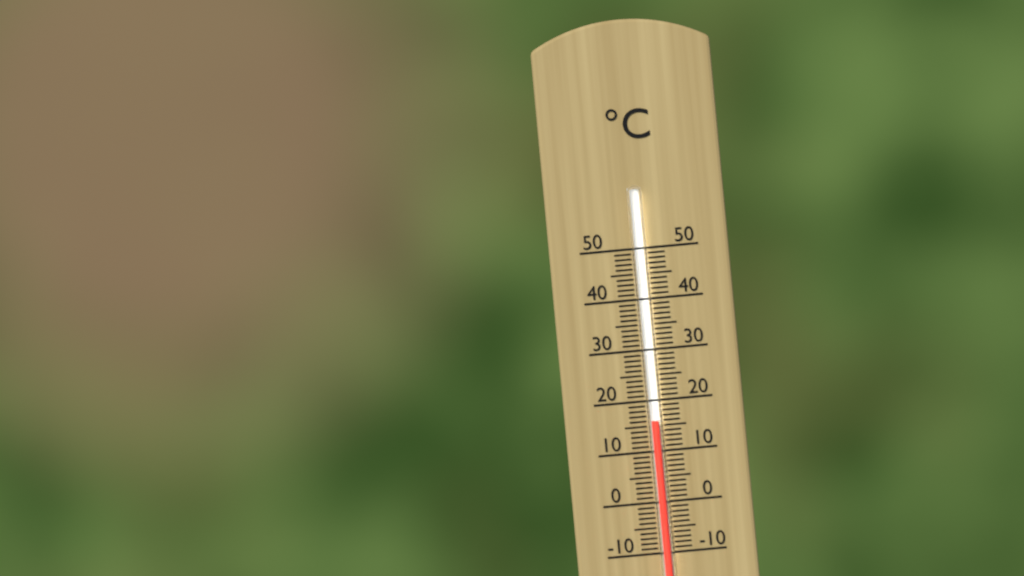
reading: 16 °C
